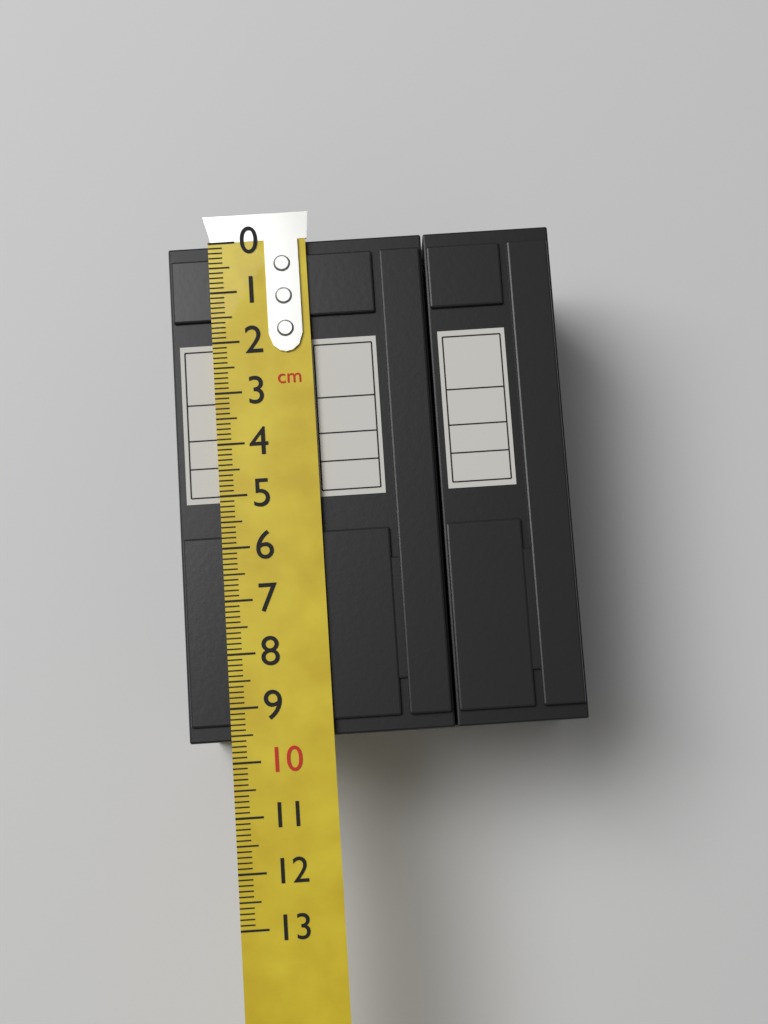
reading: 9.6 cm
